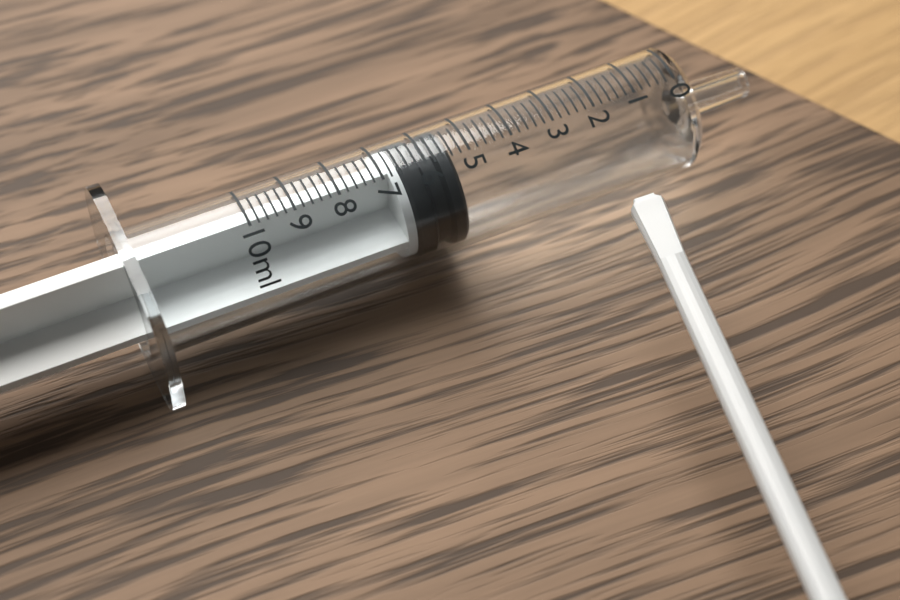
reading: 5.4 ml
